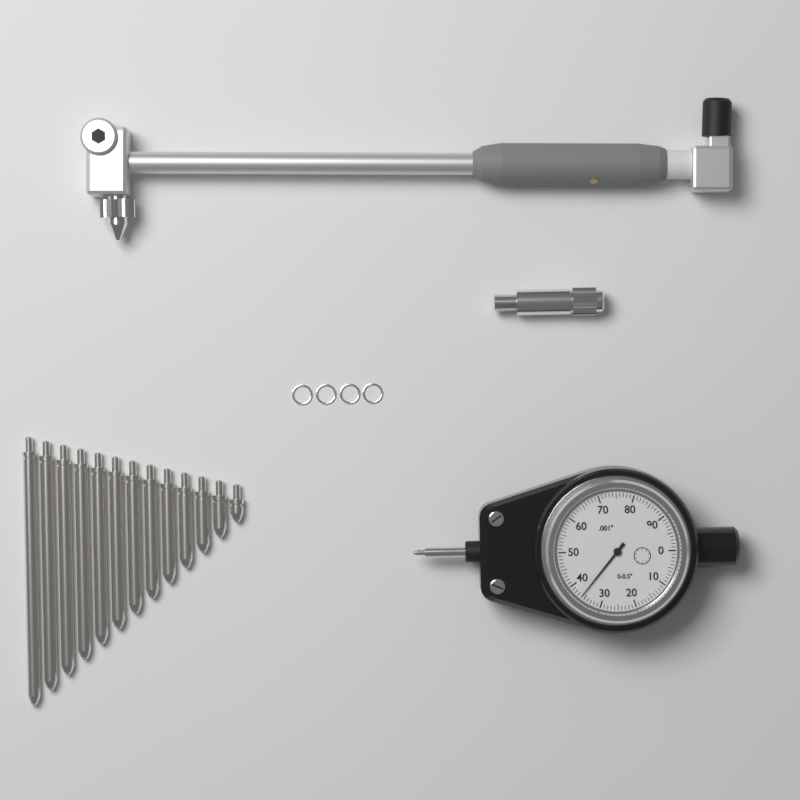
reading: 0.036 in
